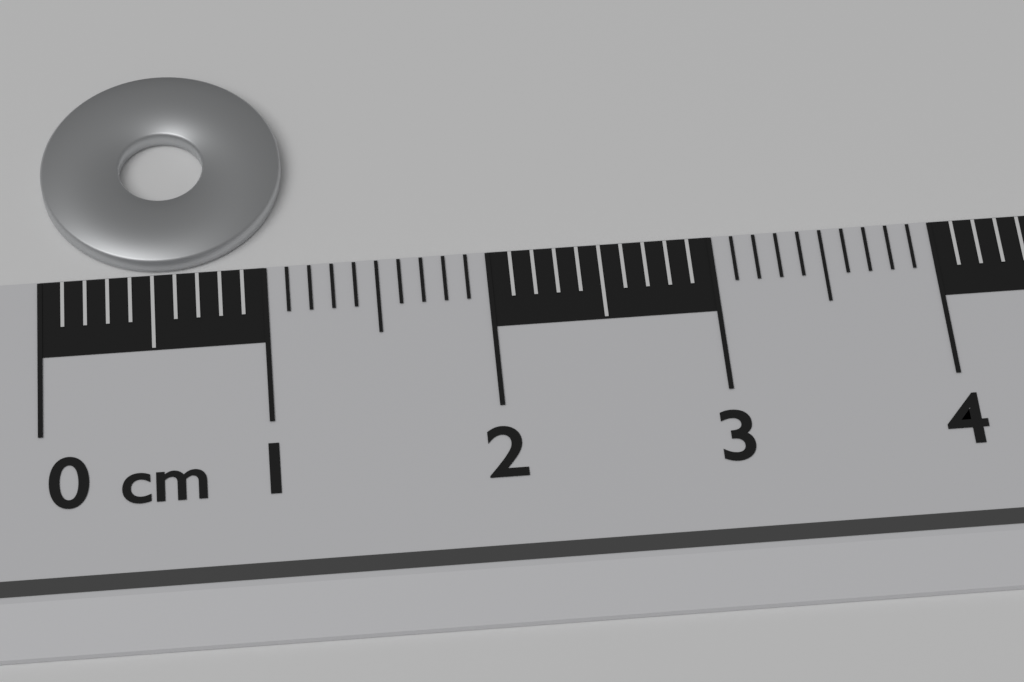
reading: 1.1 cm
